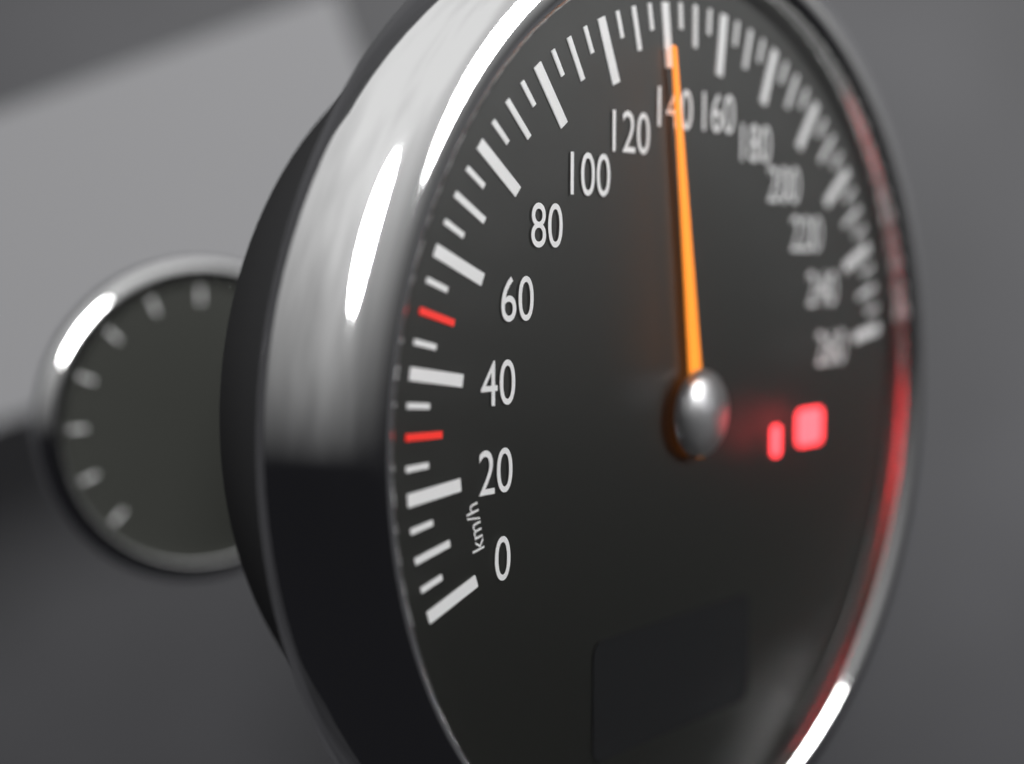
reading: 140 km/h
